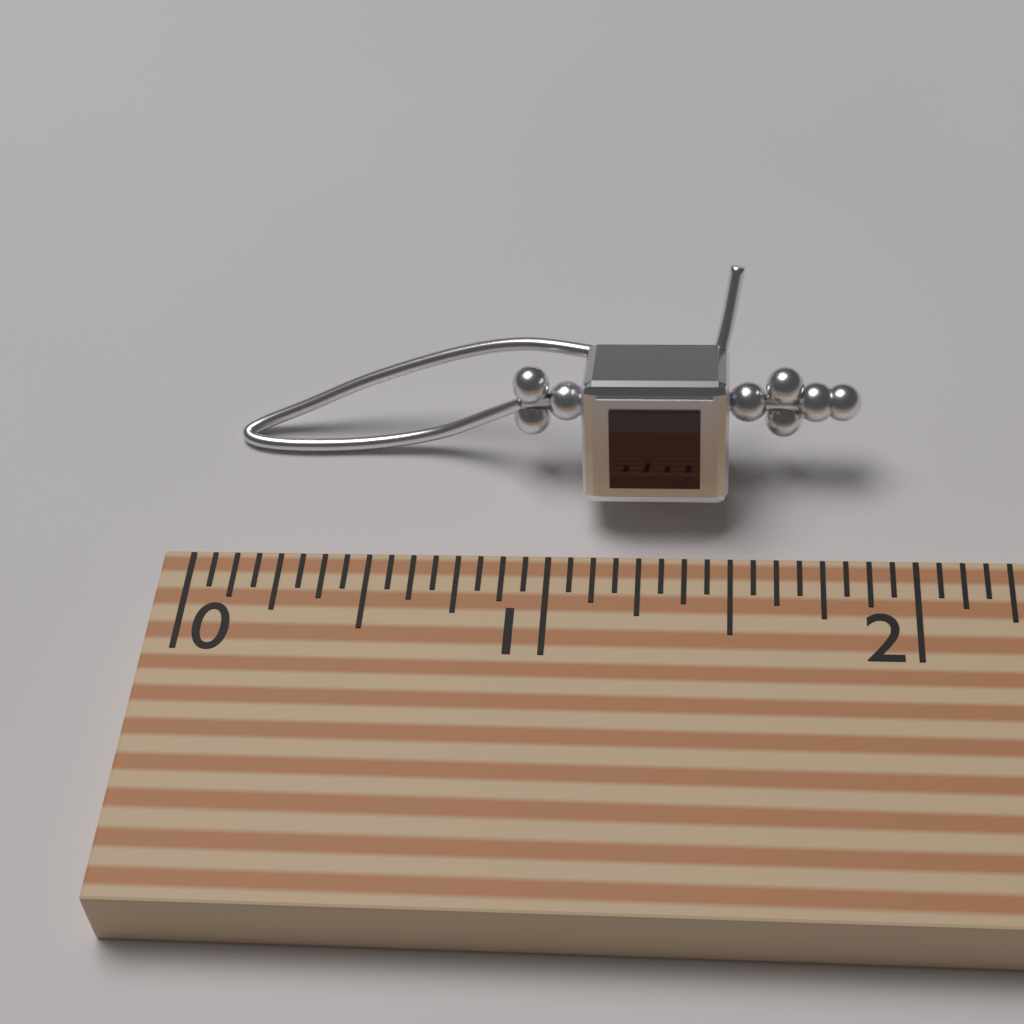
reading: 1.8750 (no unit)
